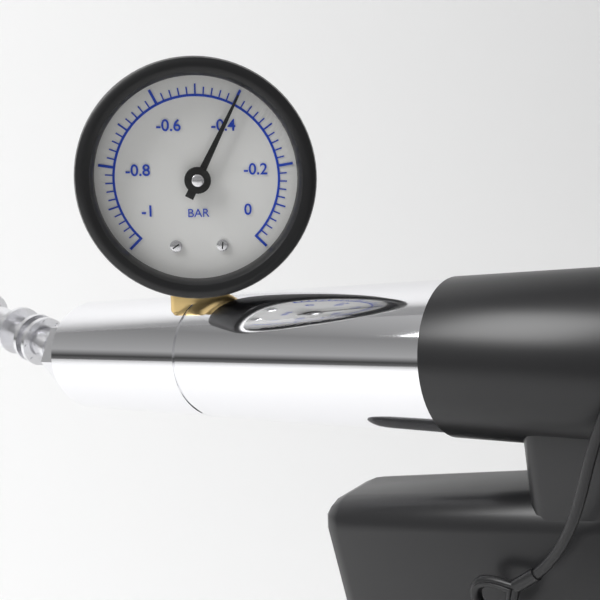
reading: -0.40 bar
